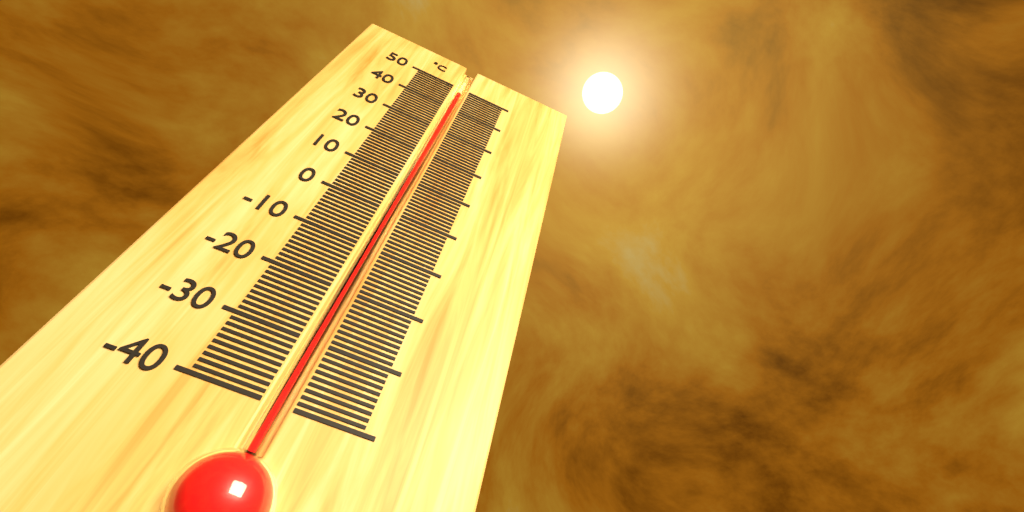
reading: 48 °C
